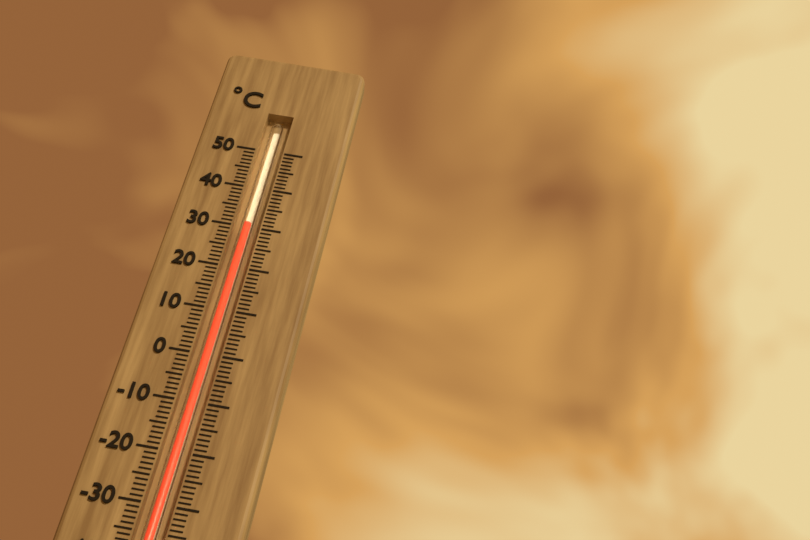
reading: 31 °C
